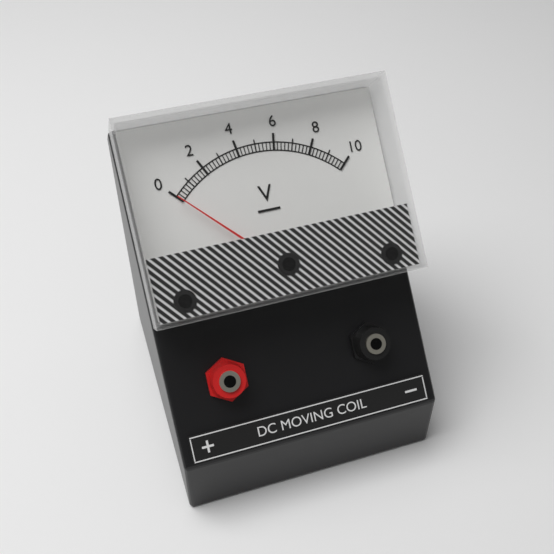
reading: 0.0 V
